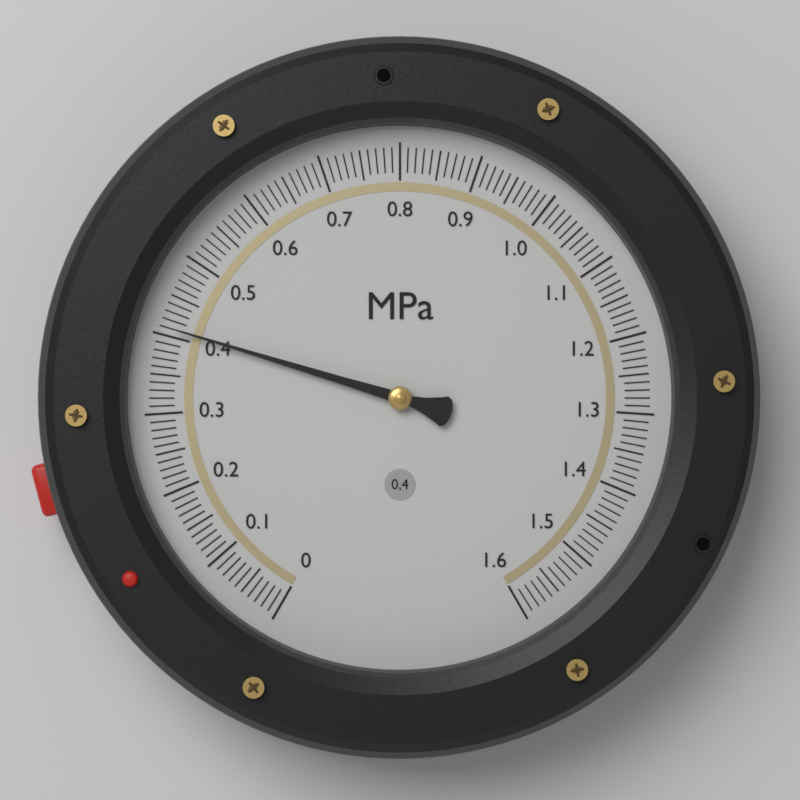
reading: 0.41 MPa
